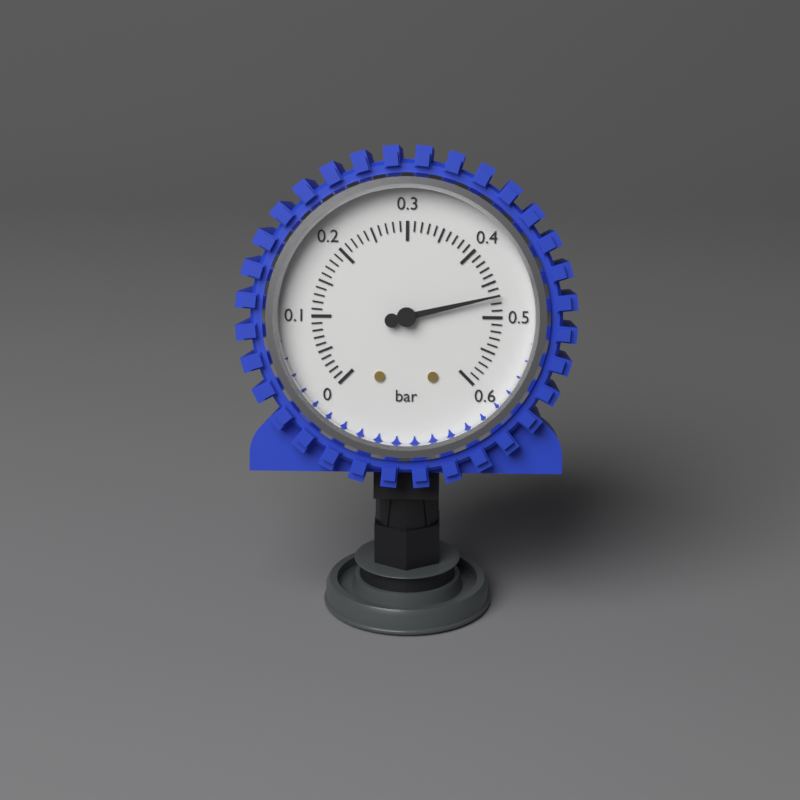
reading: 0.47 bar
